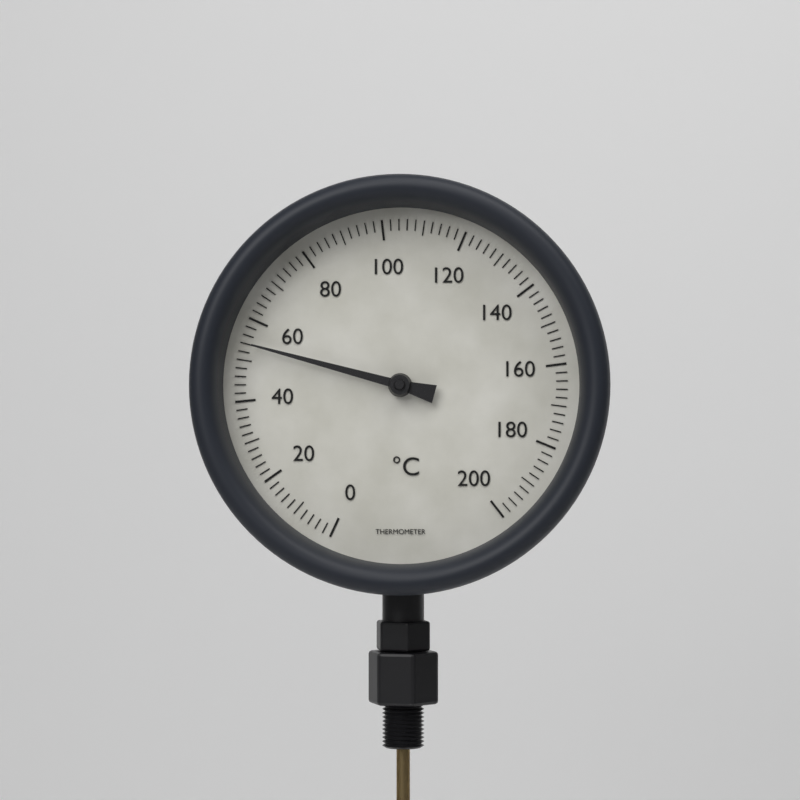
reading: 54 °C
